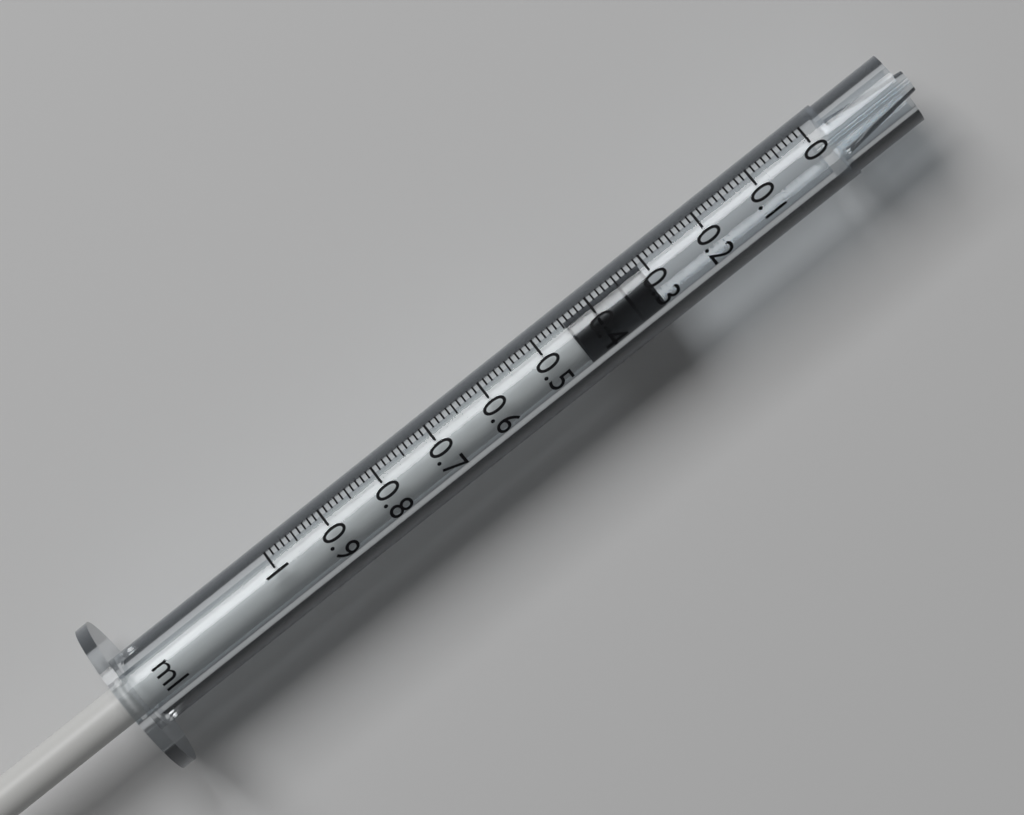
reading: 0.31 ml
